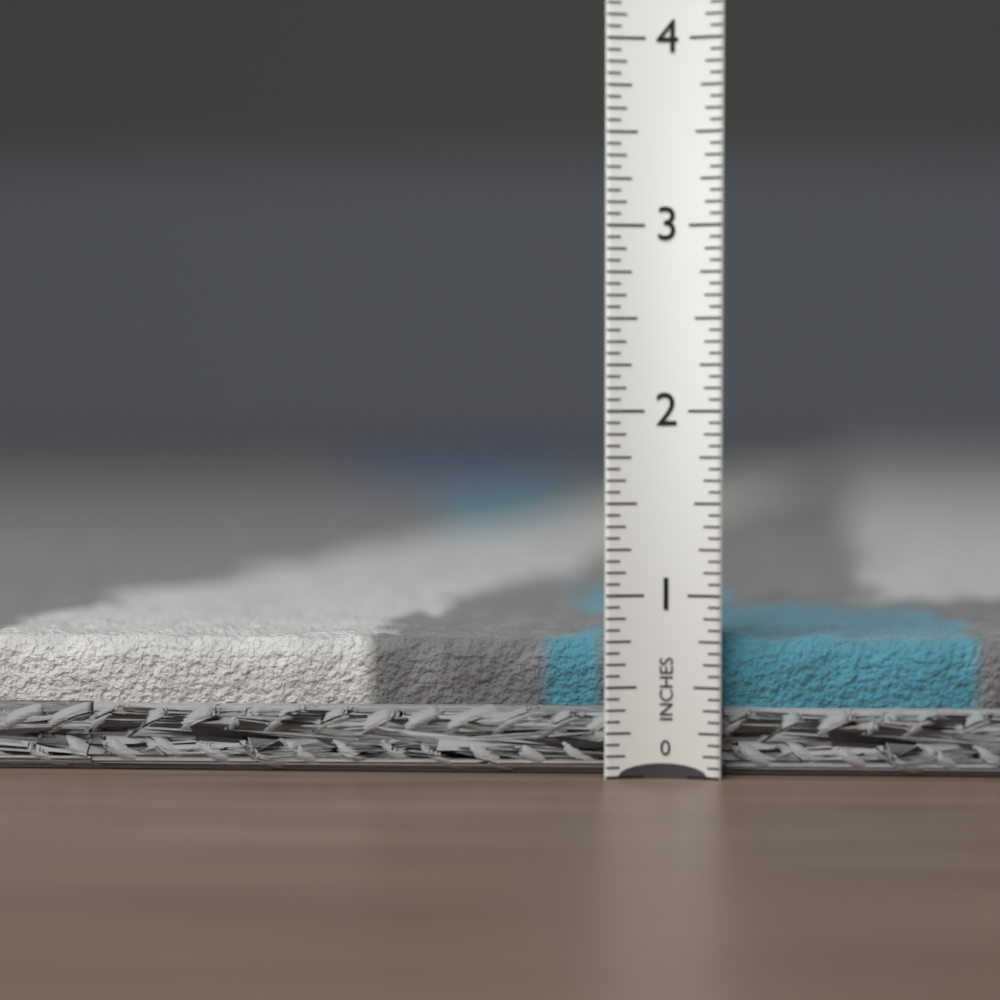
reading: 0.8125 in
